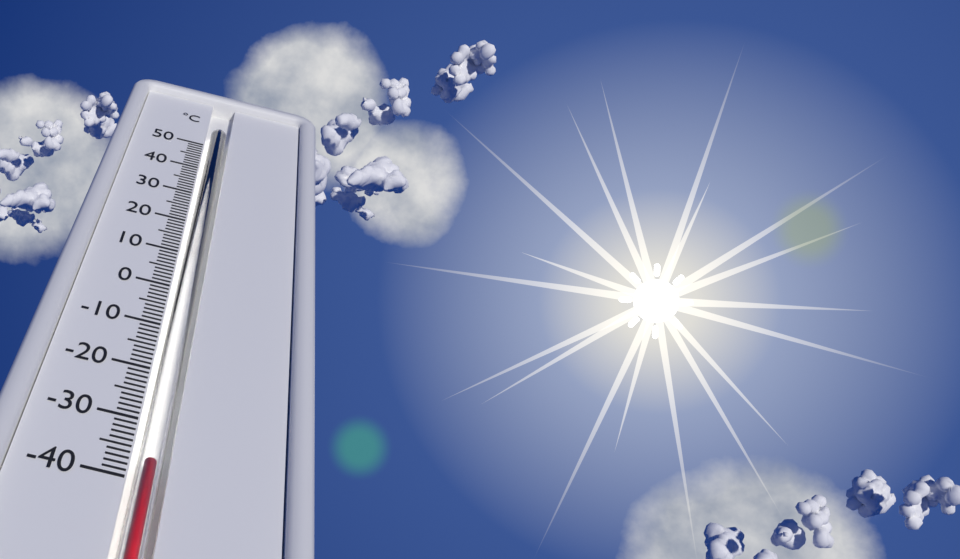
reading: -37 °C
